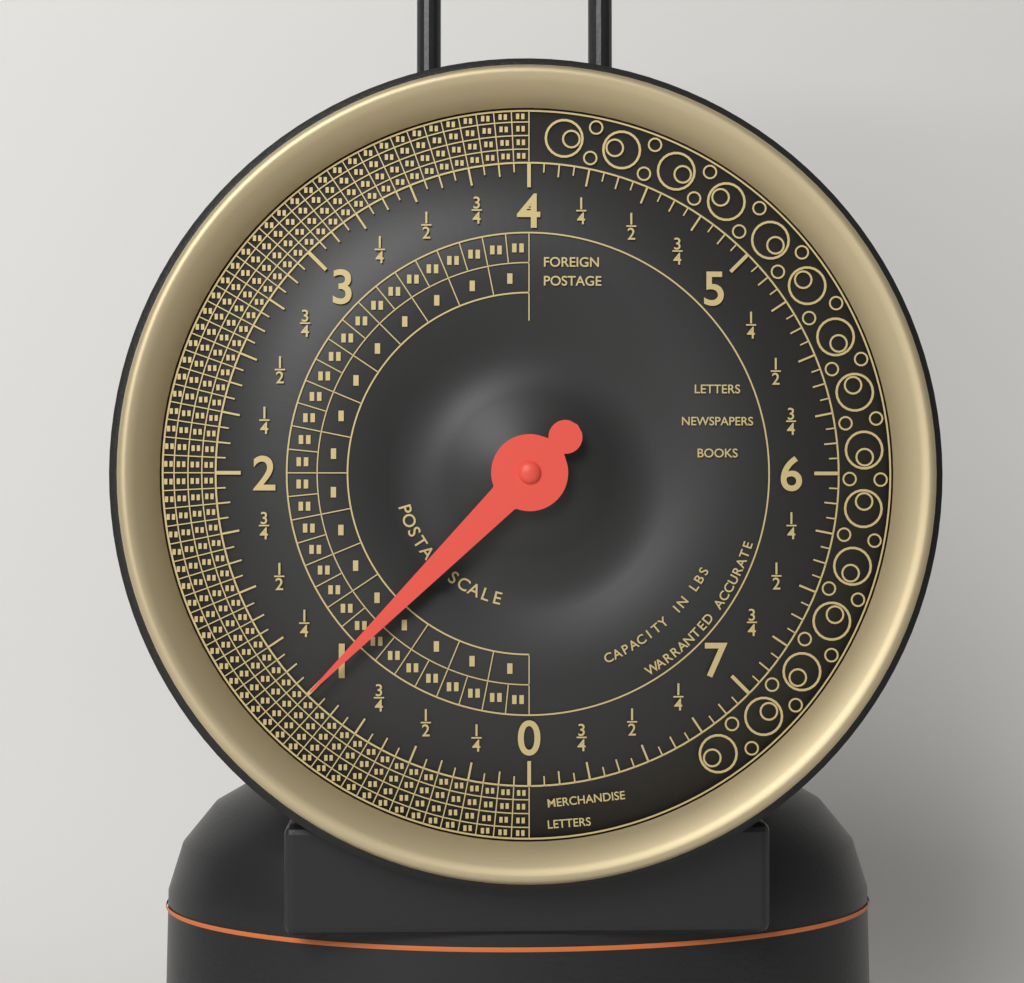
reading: 1.0000 lbs
